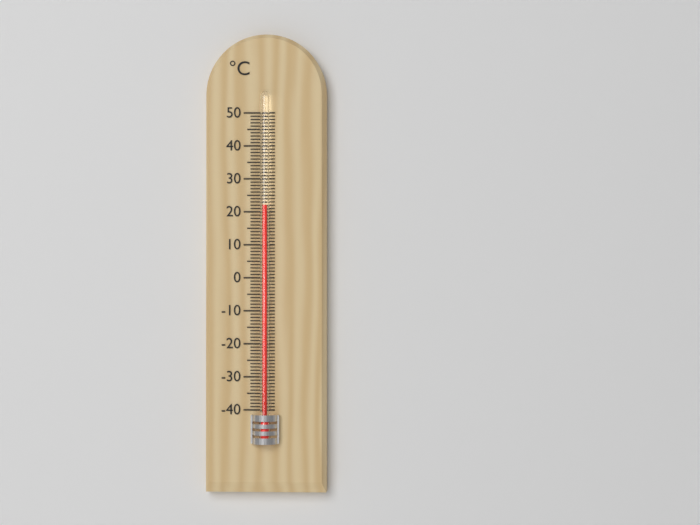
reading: 22 °C
